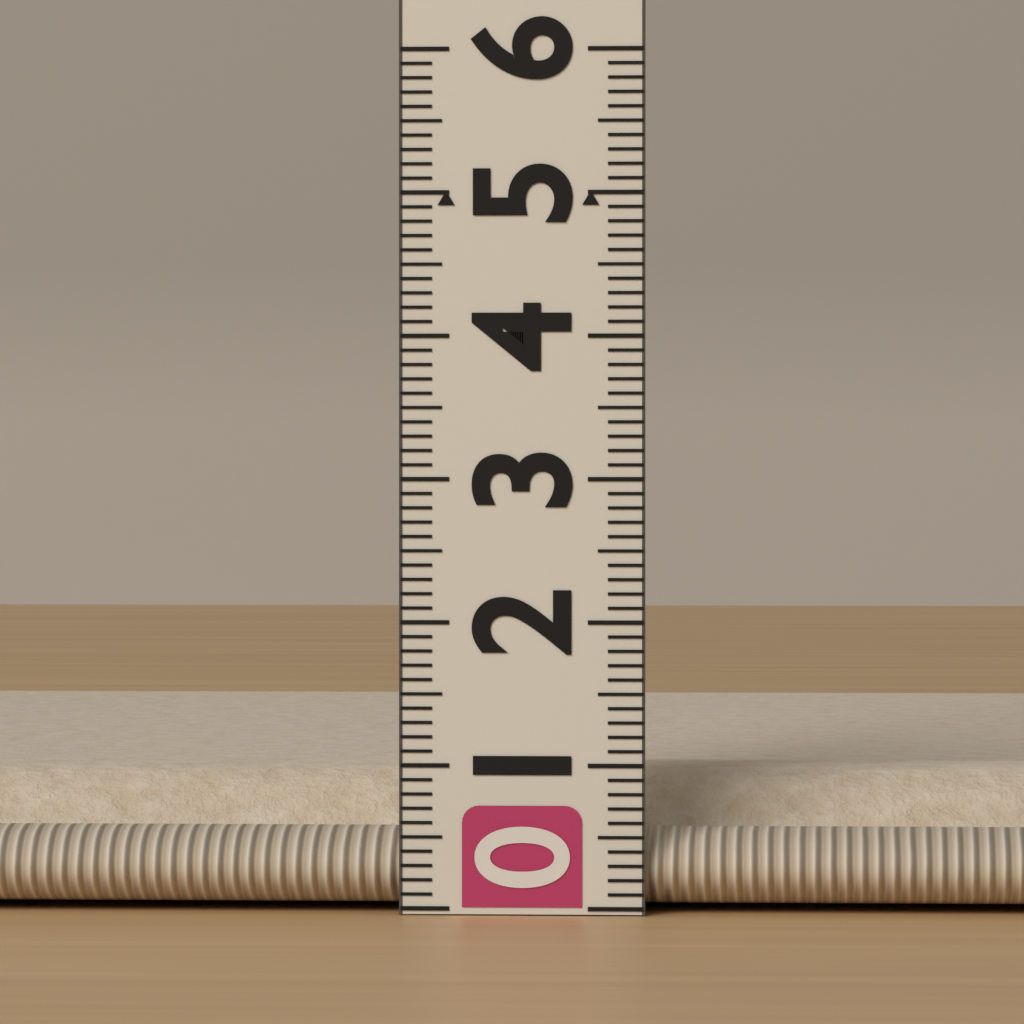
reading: 0.9 (no unit)
